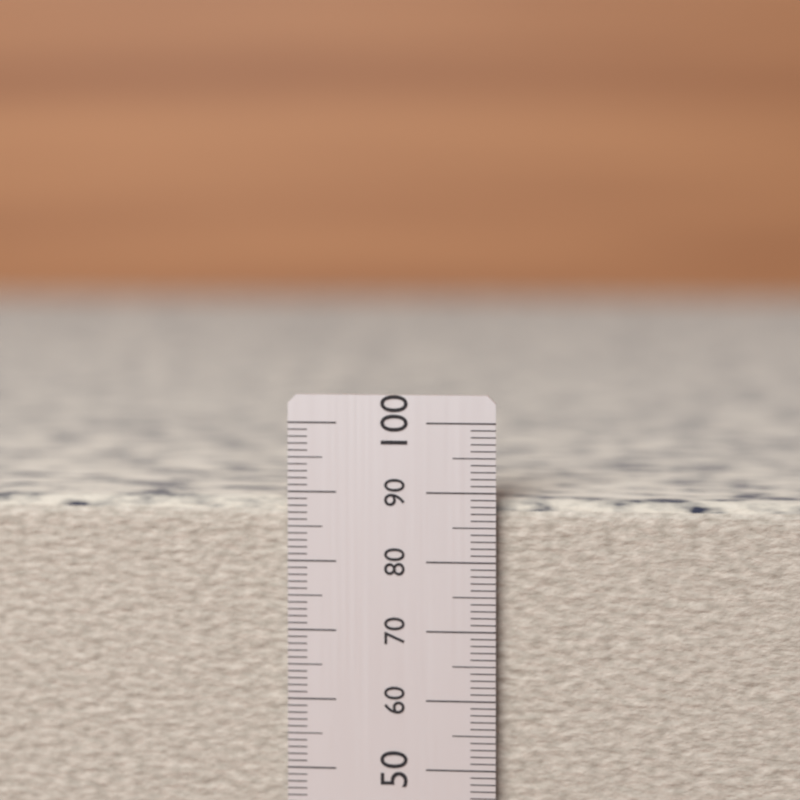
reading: 90 (no unit)
